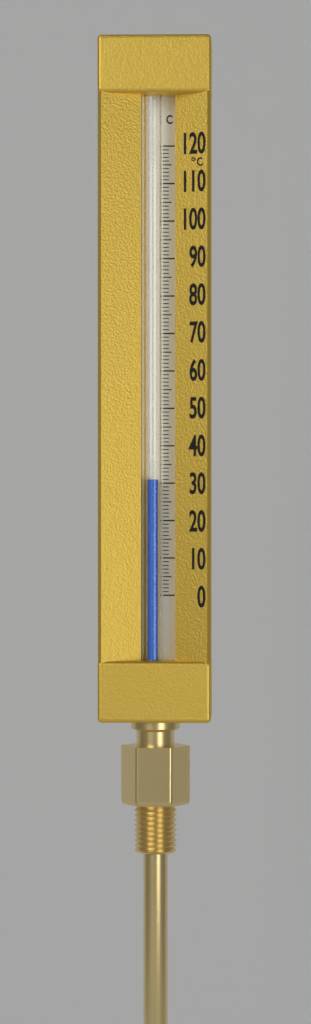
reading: 31 °C
